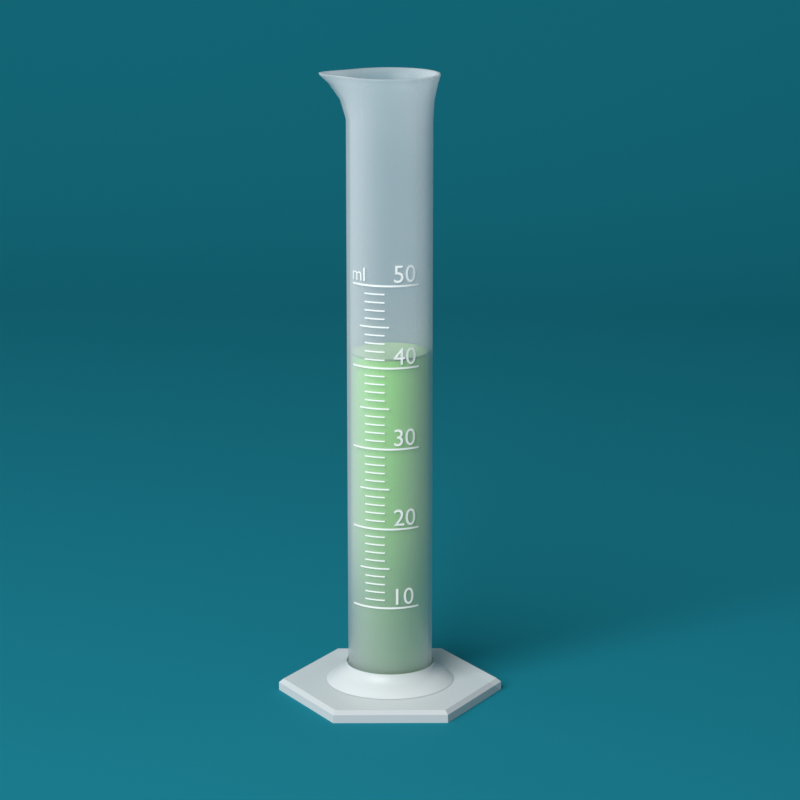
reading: 41 ml
